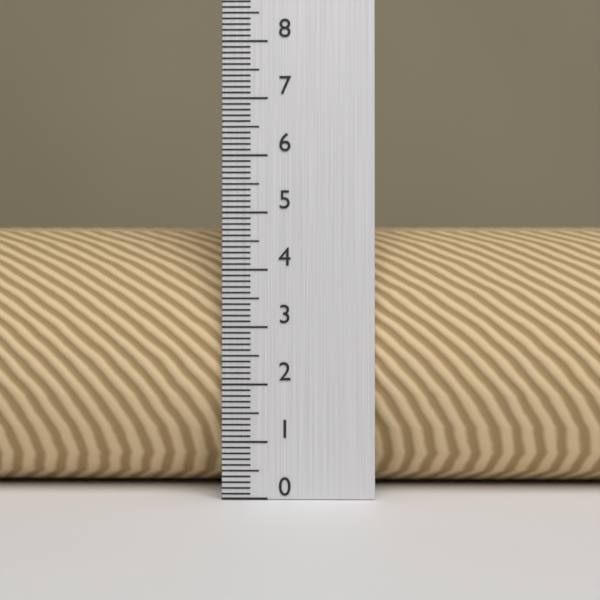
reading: 4.8 (no unit)
